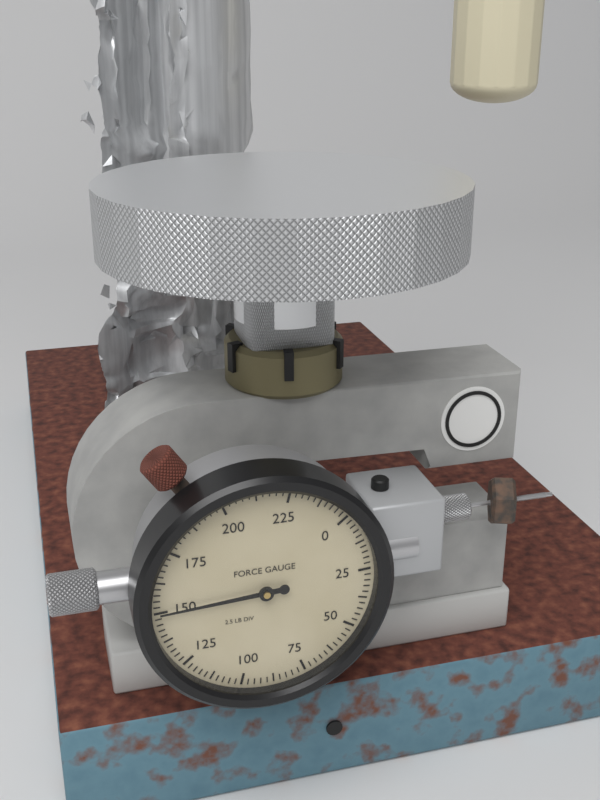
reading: 150.0 lb
